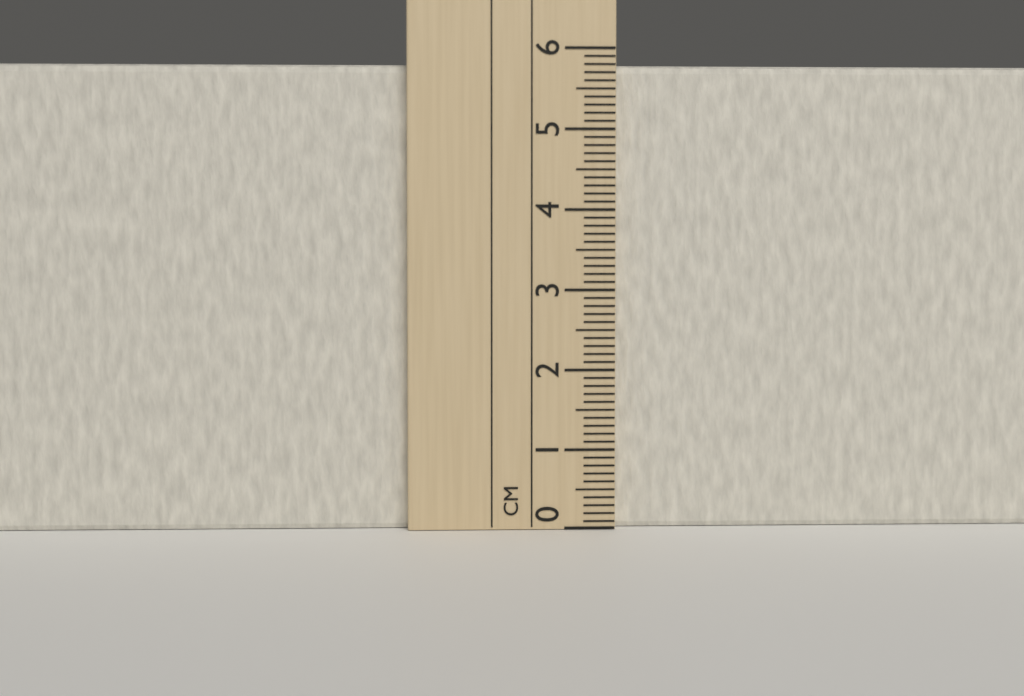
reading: 5.8 cm
